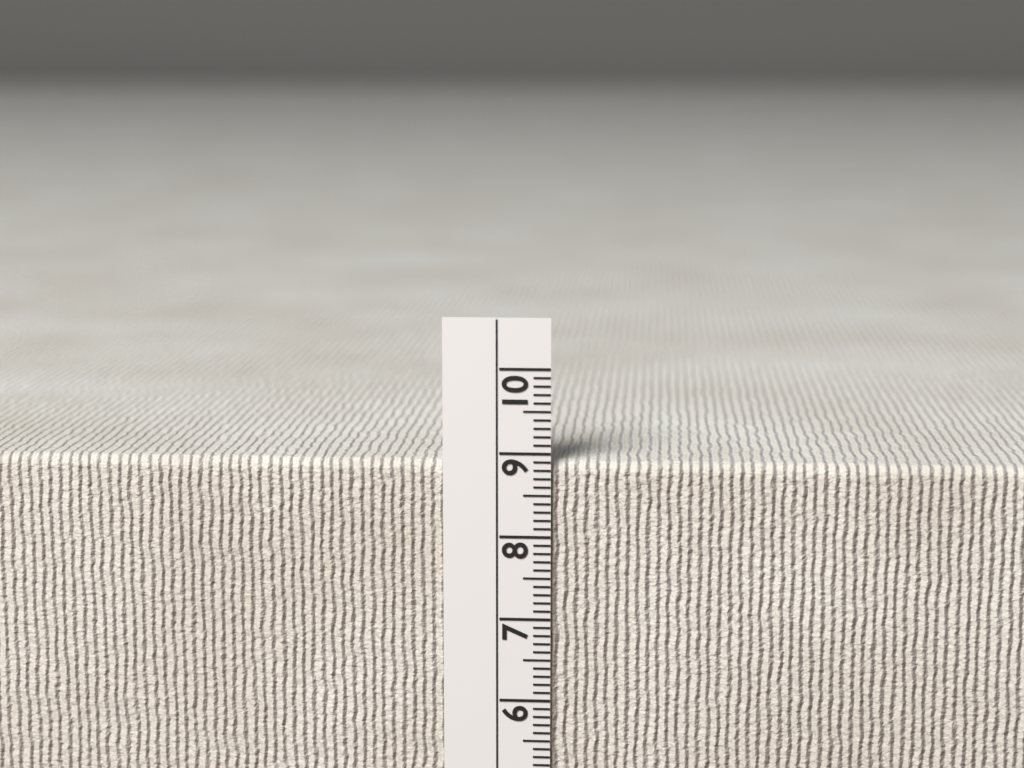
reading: 8.9 cm
